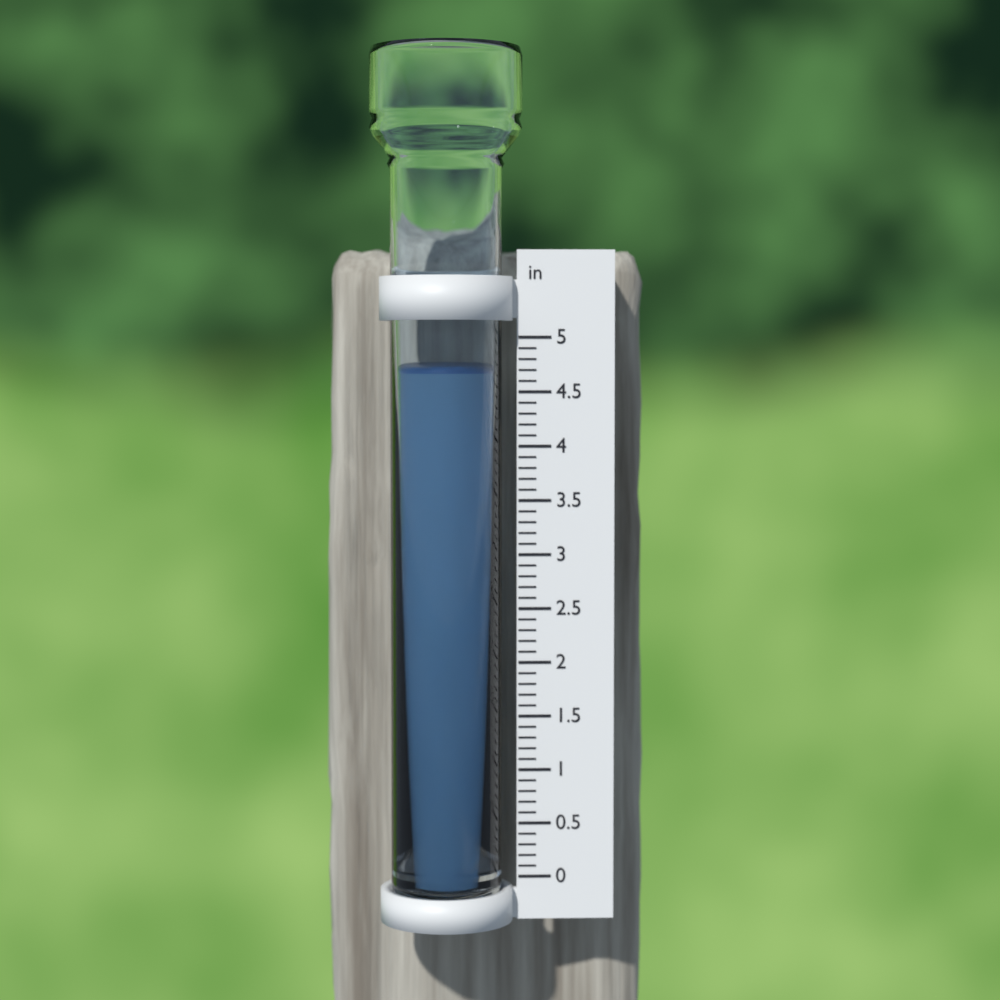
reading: 4.7 in
